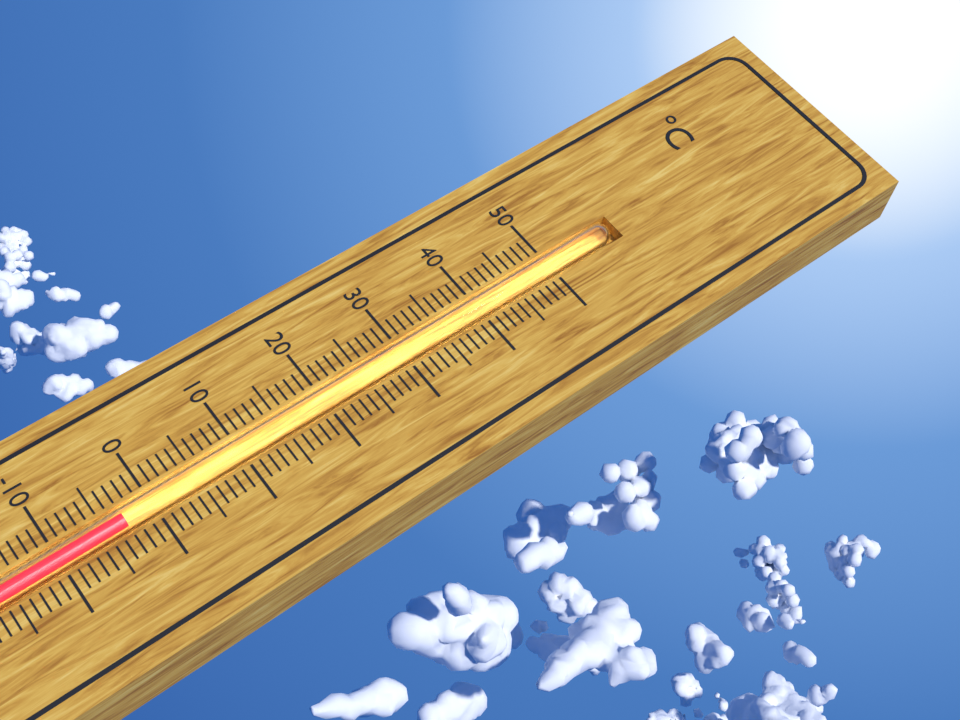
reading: -3 °C
